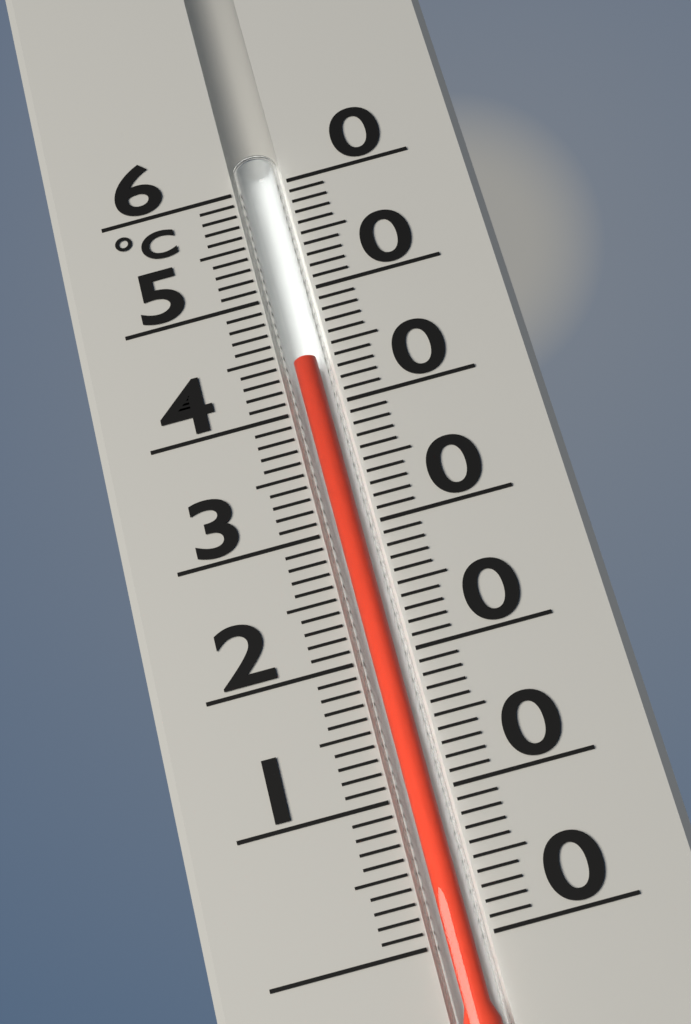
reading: 44 °C
